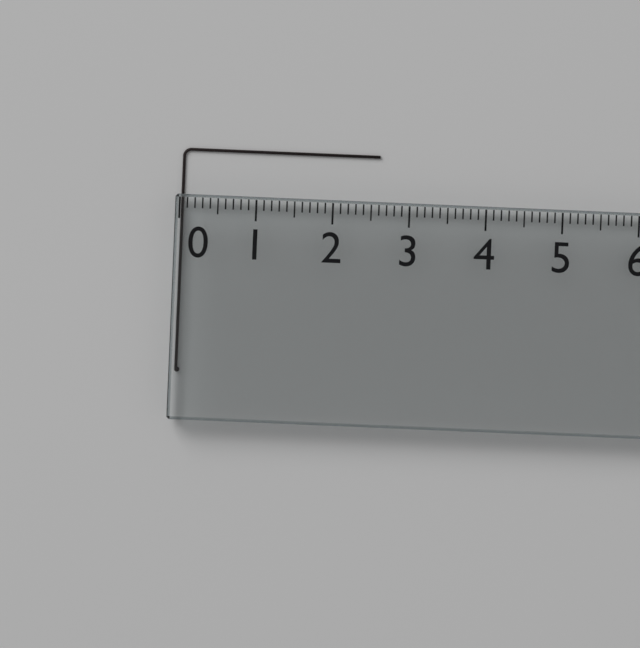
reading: 2.6 (no unit)
